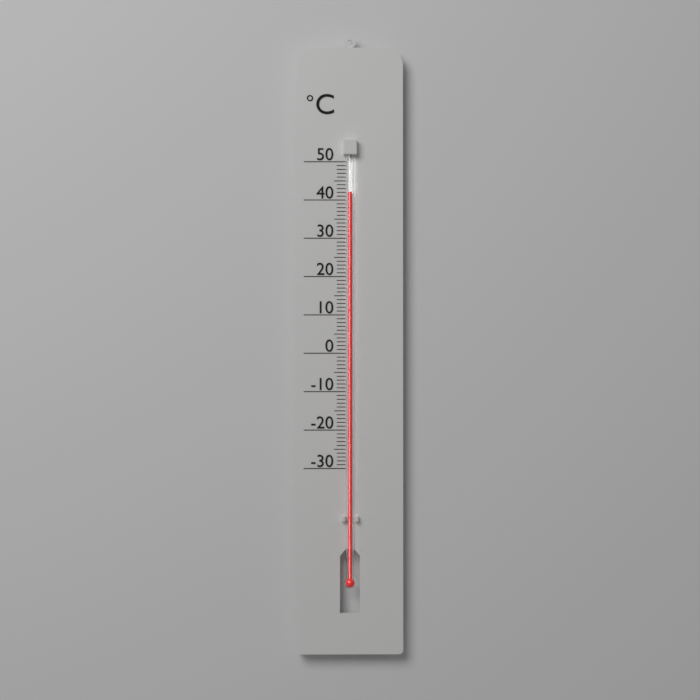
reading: 42 °C
